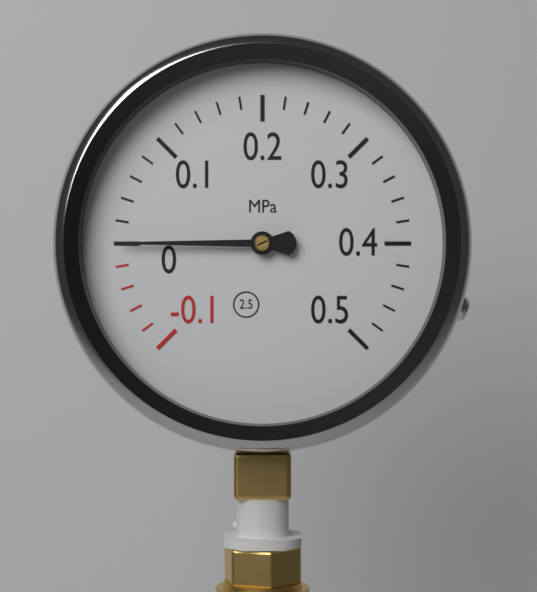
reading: 0.00 MPa
